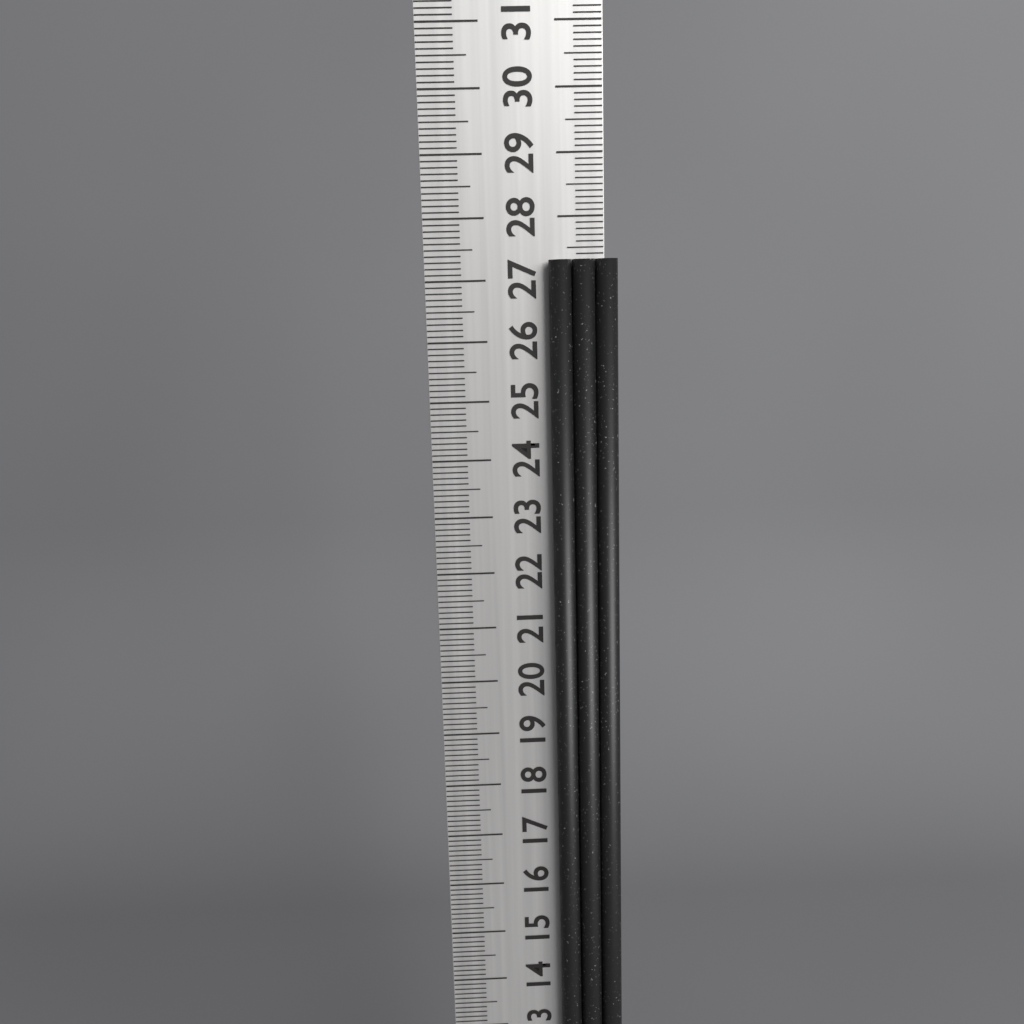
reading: 27.3 cm
